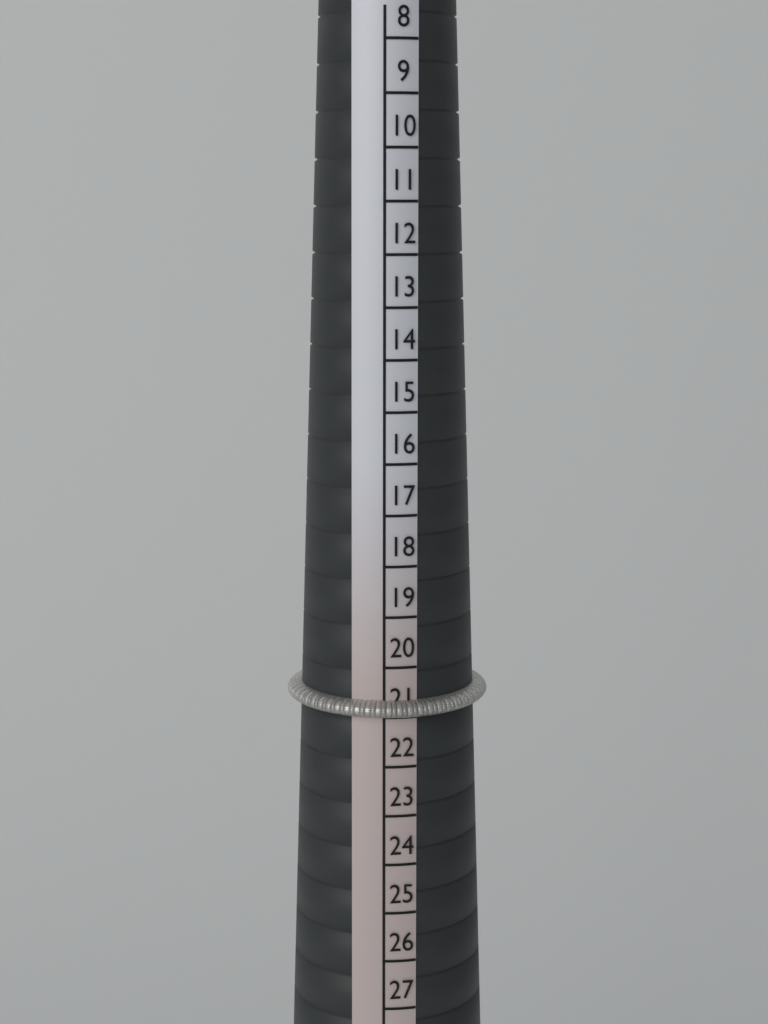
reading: 21 (no unit)
